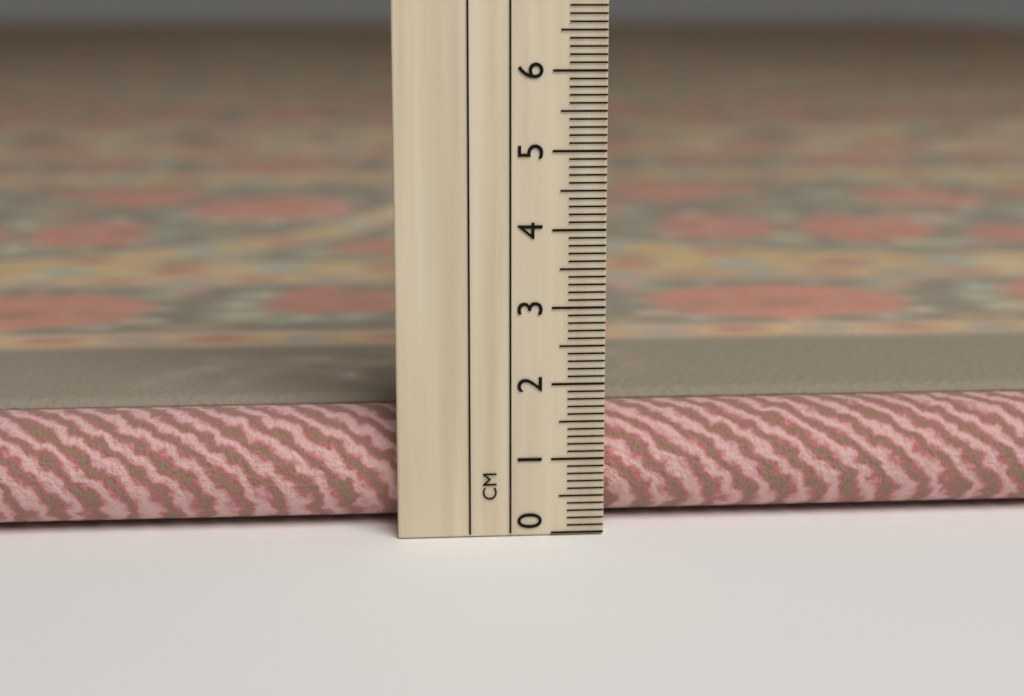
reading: 1.5 cm
